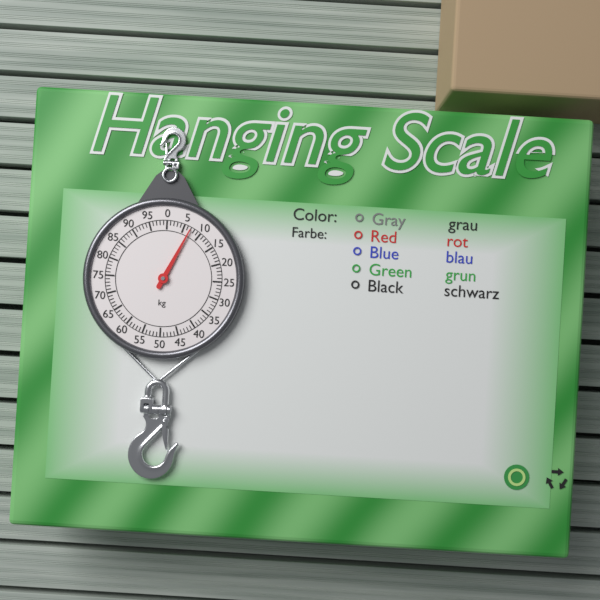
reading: 7 kg
